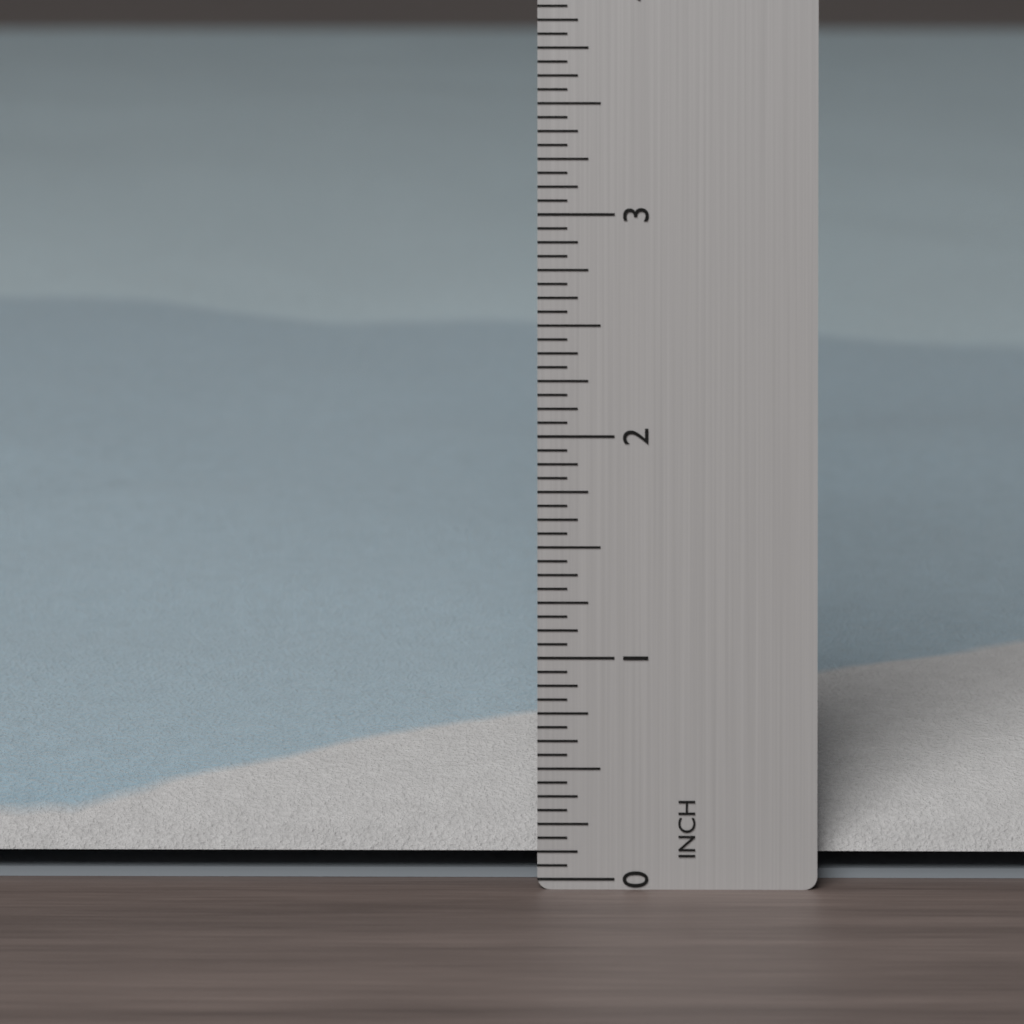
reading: 0.6250 in
